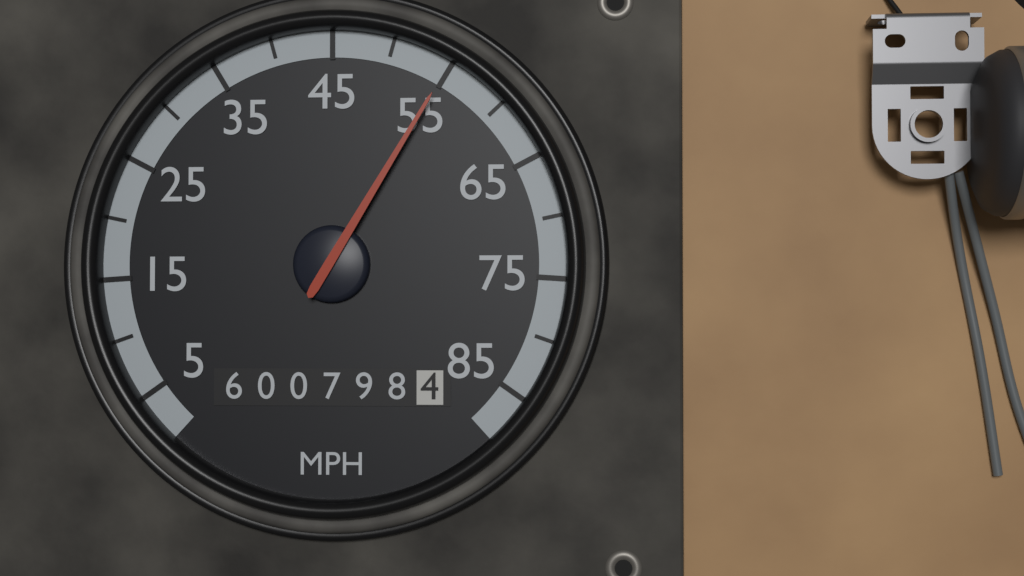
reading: 55 MPH
